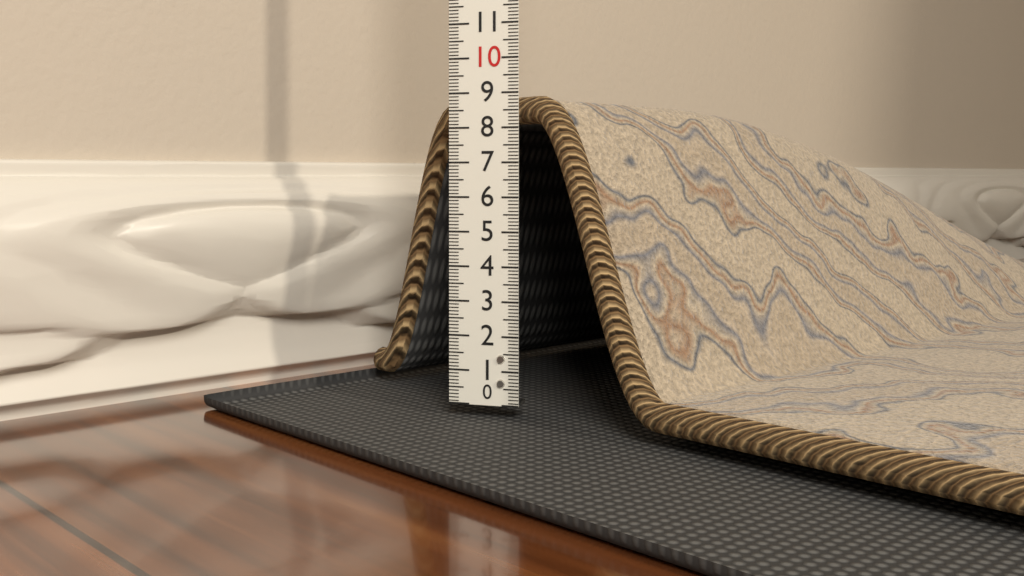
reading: 8.9 (no unit)
